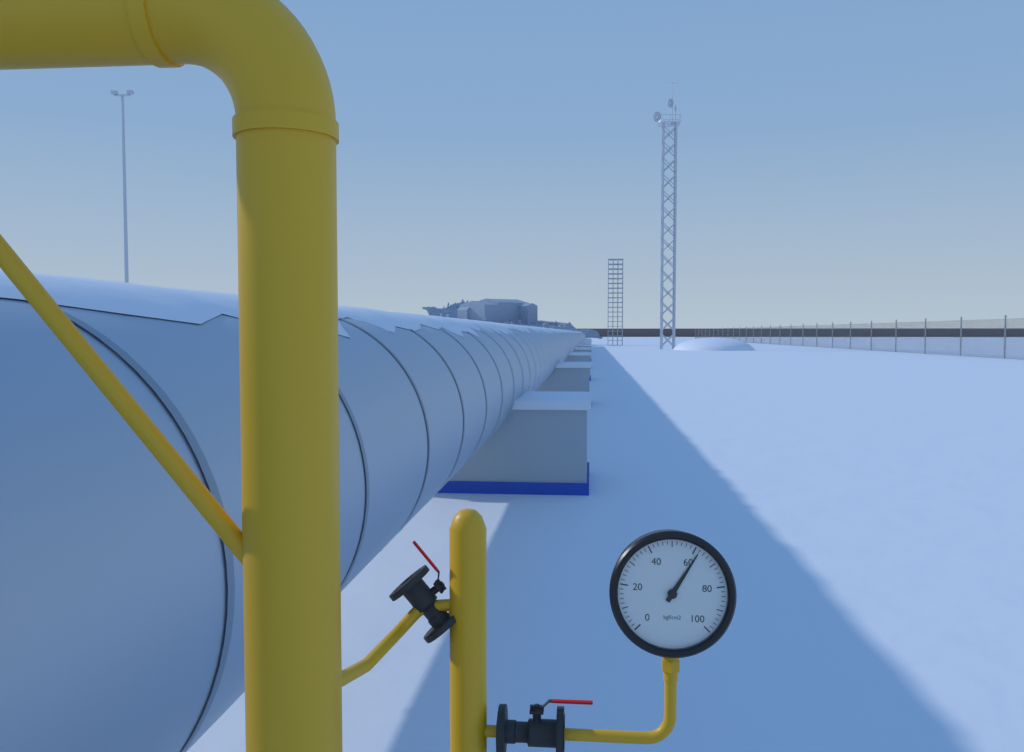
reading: 62 kgf/cm2
